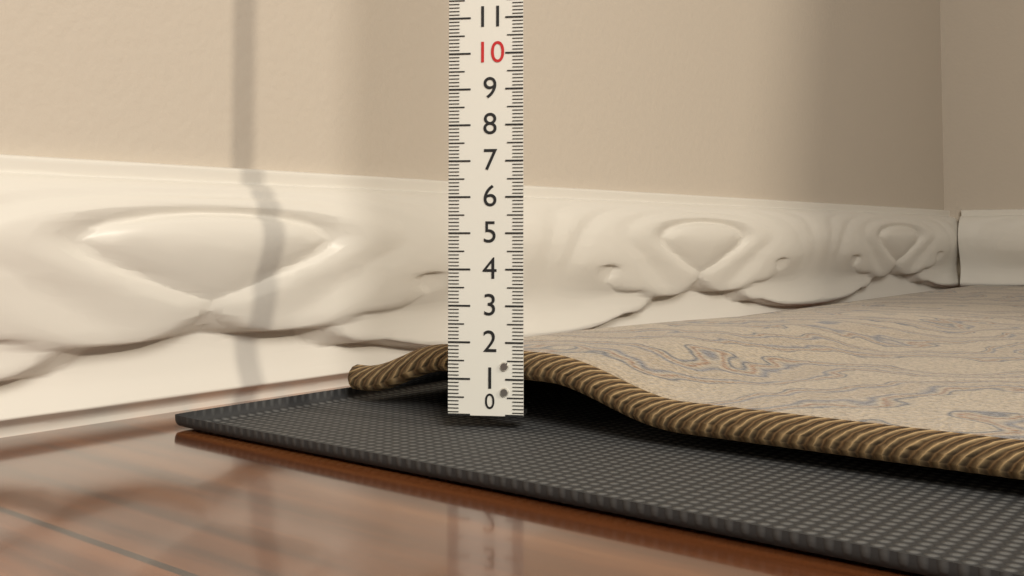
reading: 1.7 (no unit)
